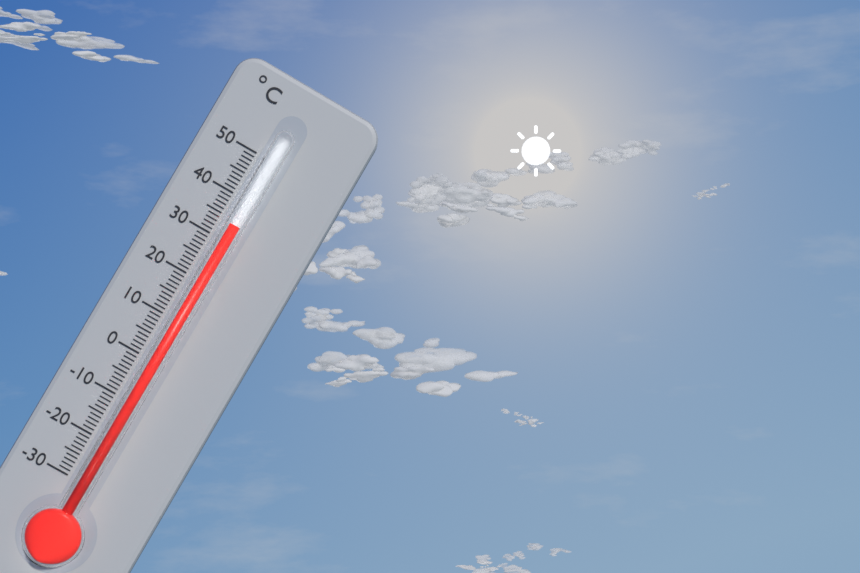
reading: 34 °C
